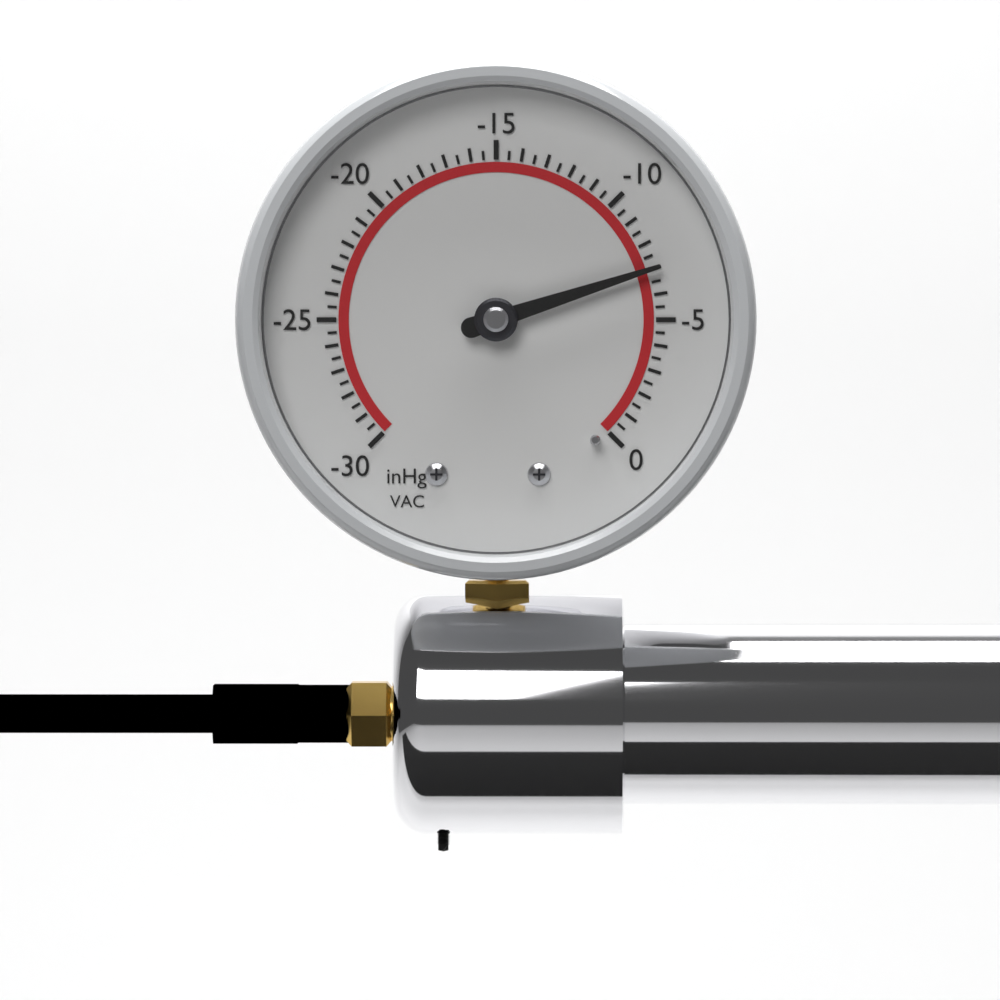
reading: -7.0 inHg
